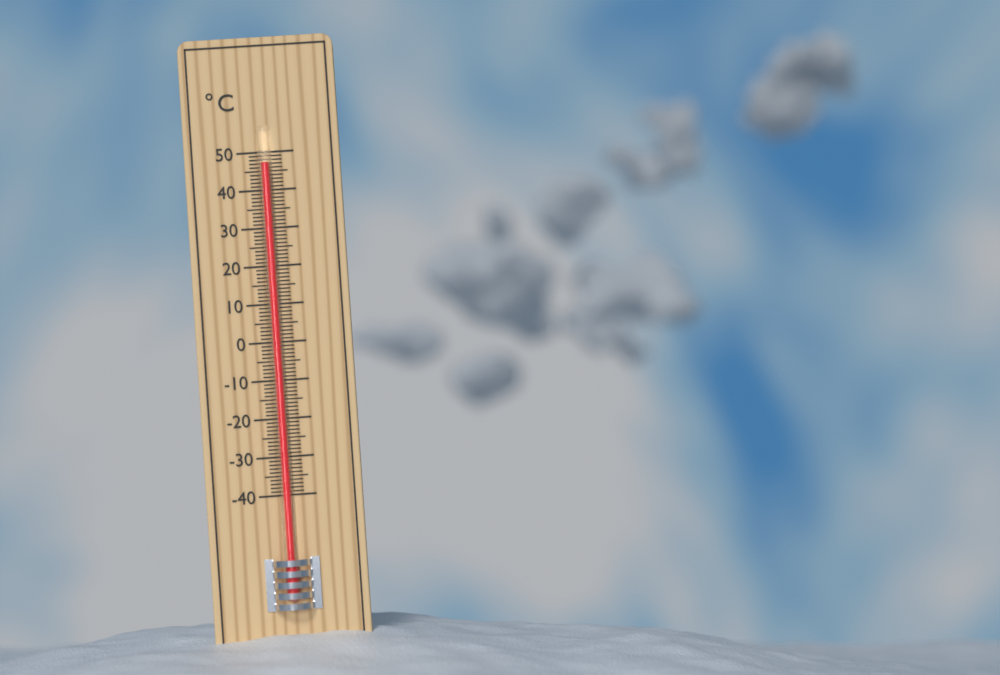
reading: 47 °C
